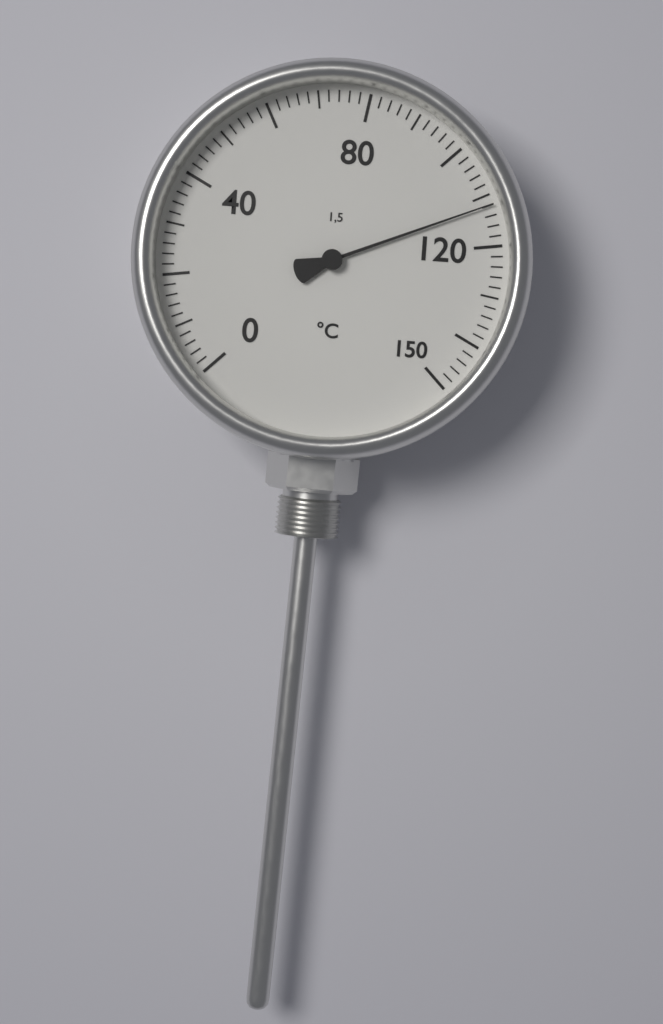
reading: 112 °C
